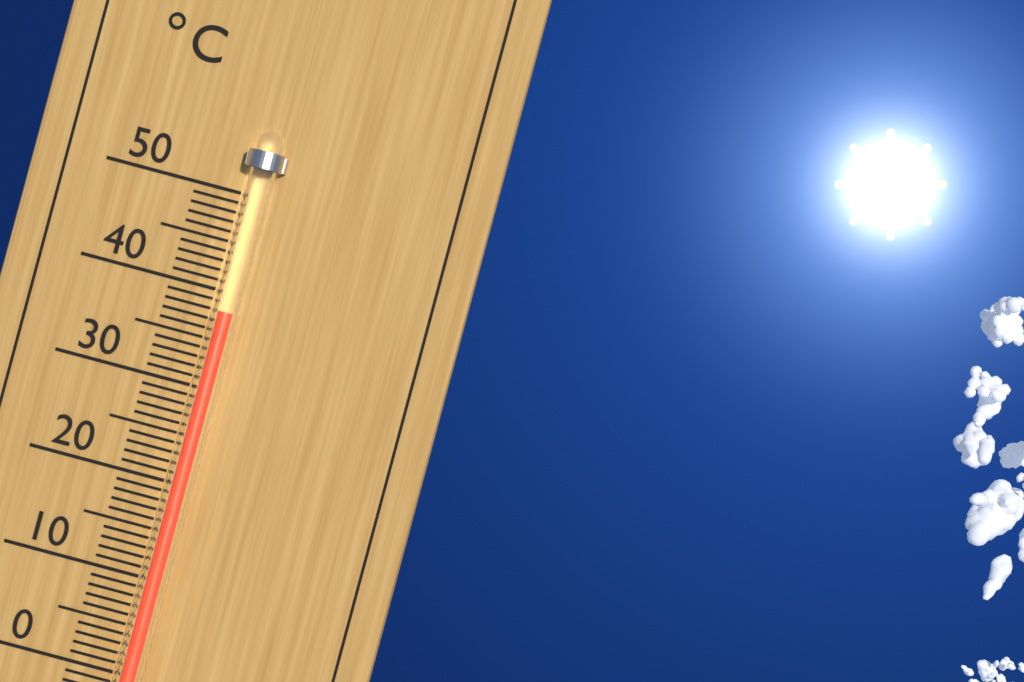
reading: 38 °C
